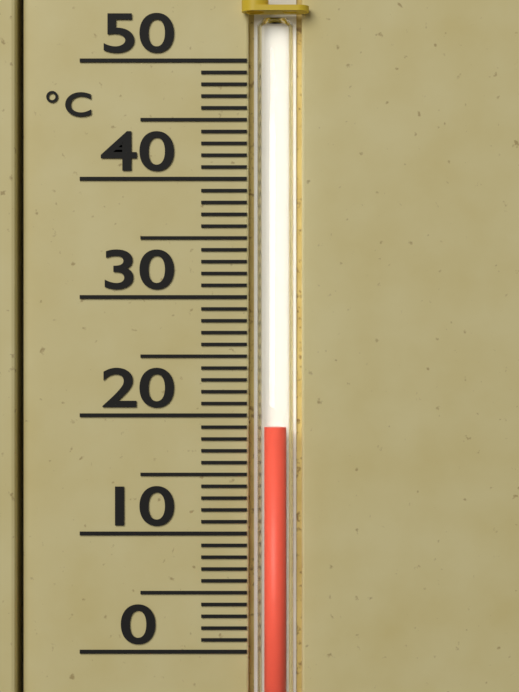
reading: 19 °C
